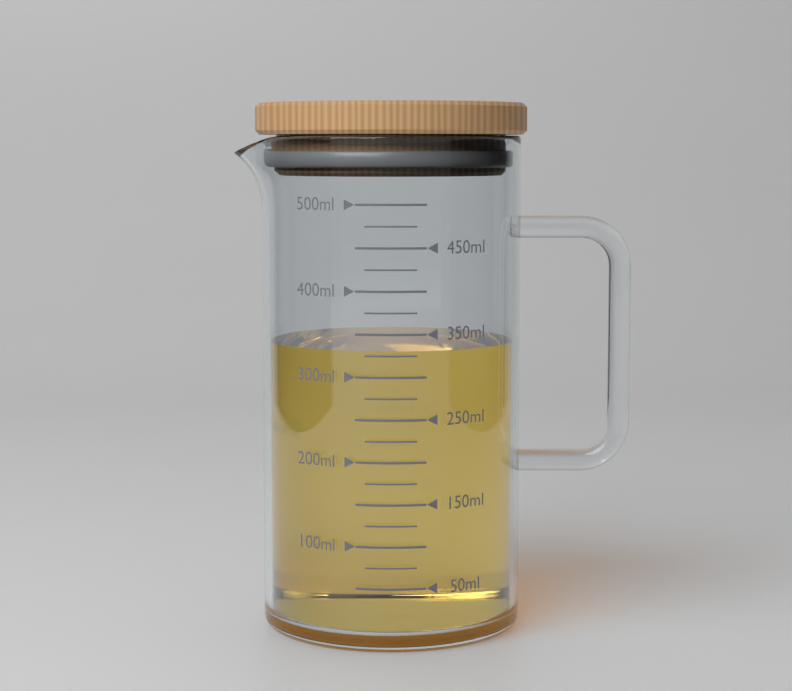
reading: 330 ml
